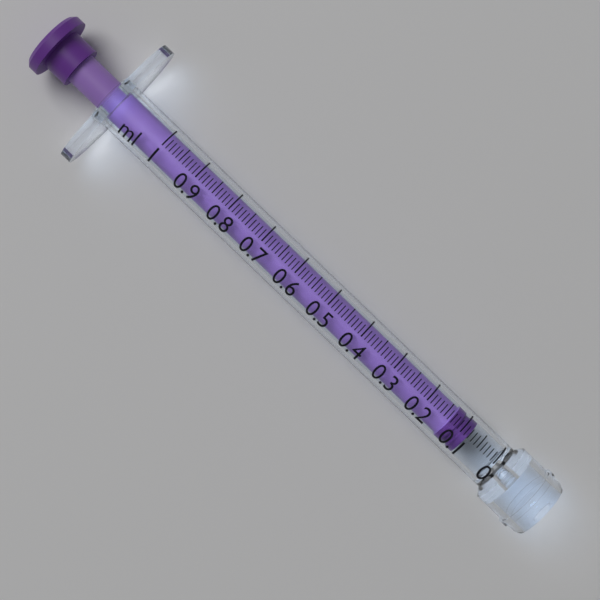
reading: 0.08 ml
